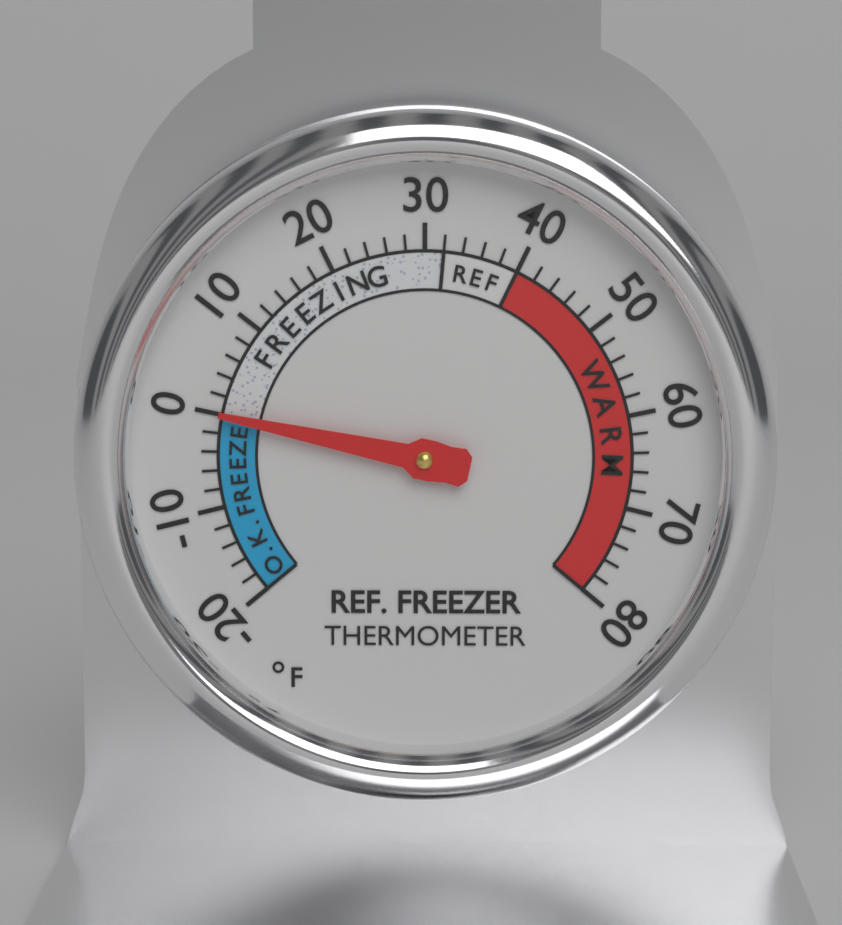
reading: 0 °F
